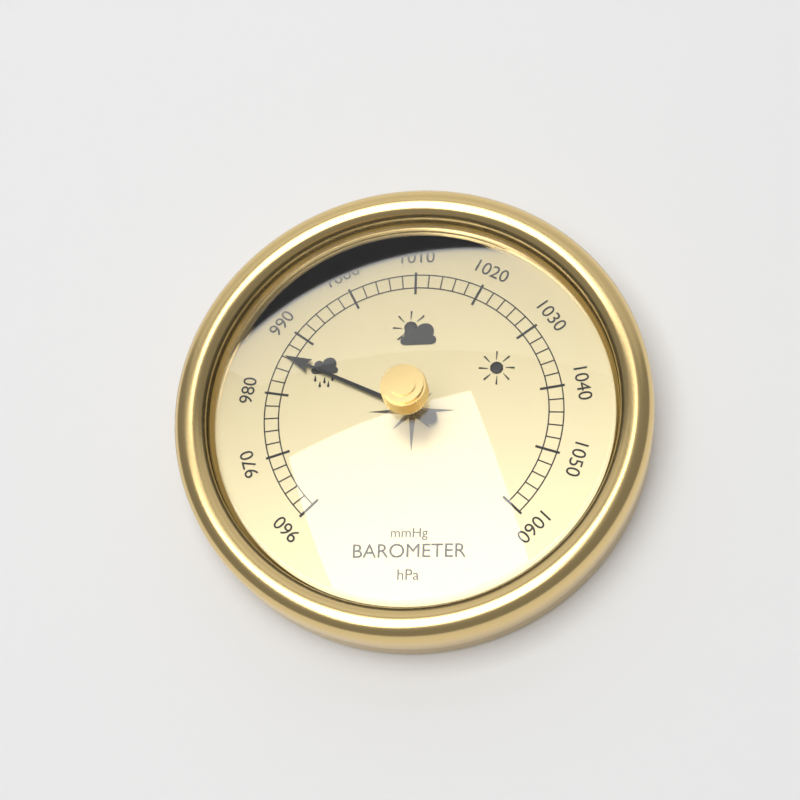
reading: 986 hPa
